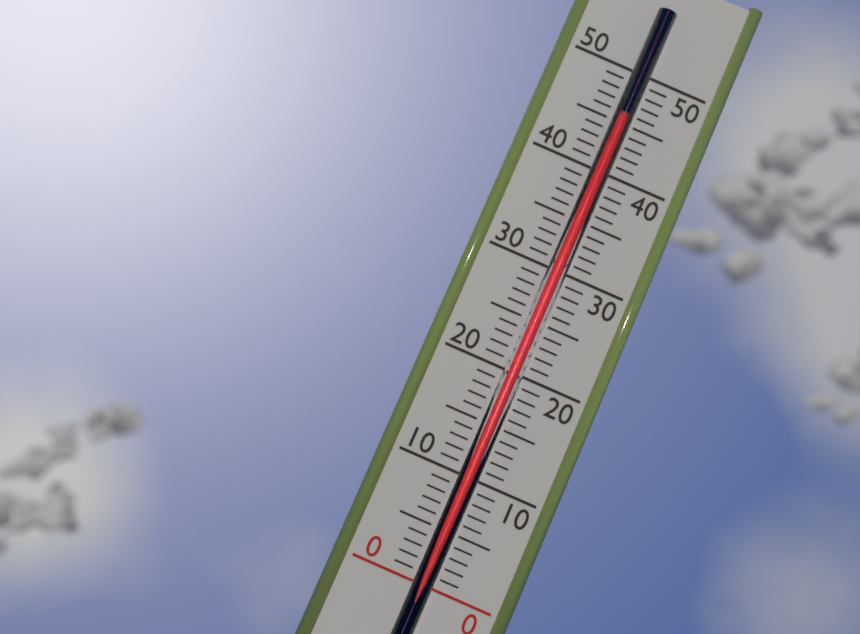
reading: 45 (no unit)
